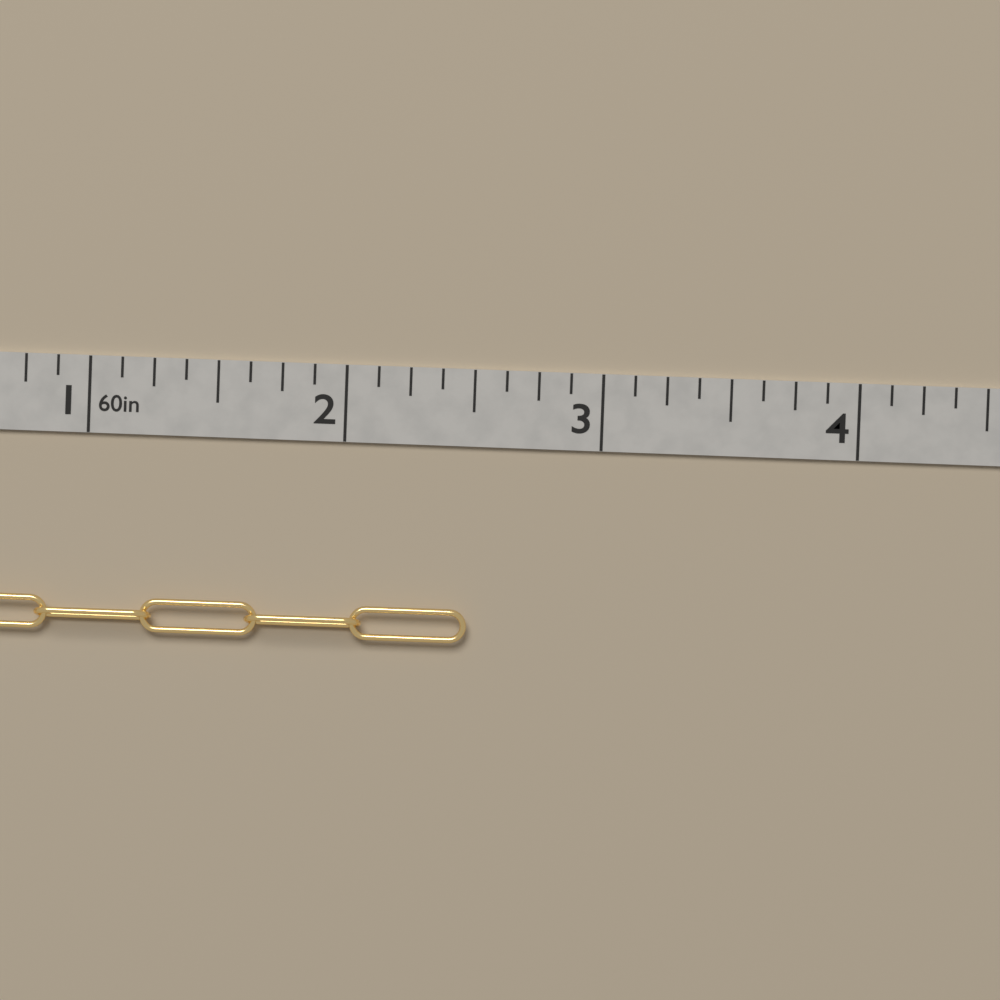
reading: 2.500 in
